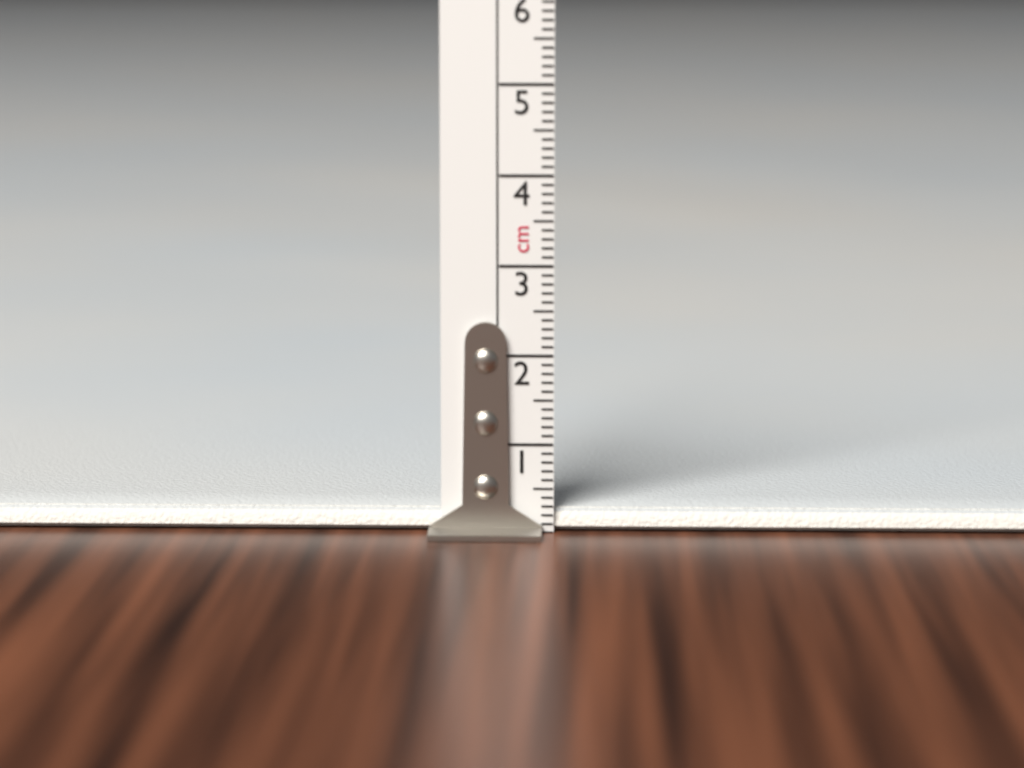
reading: 0.3 cm
